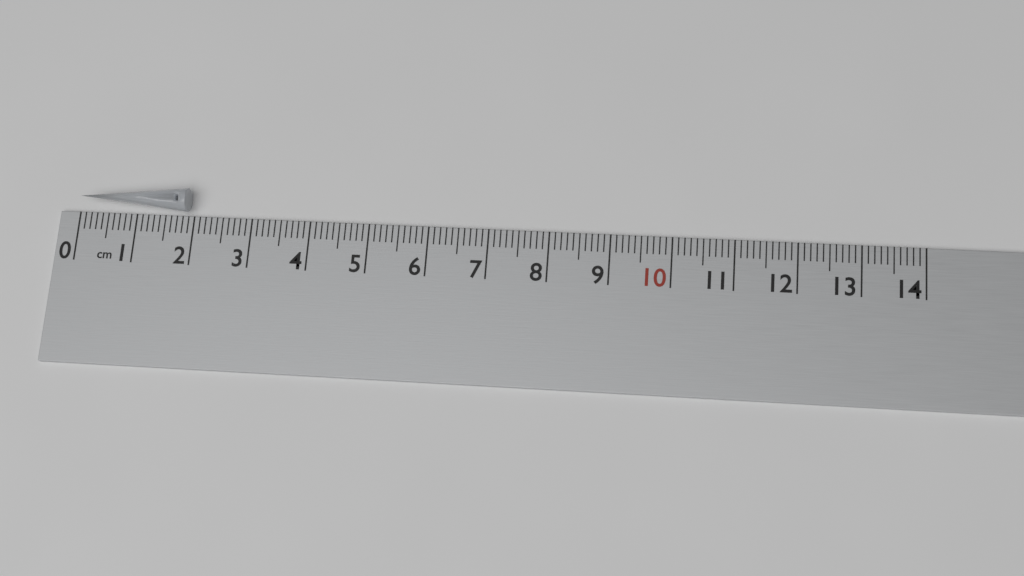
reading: 1.9 cm
